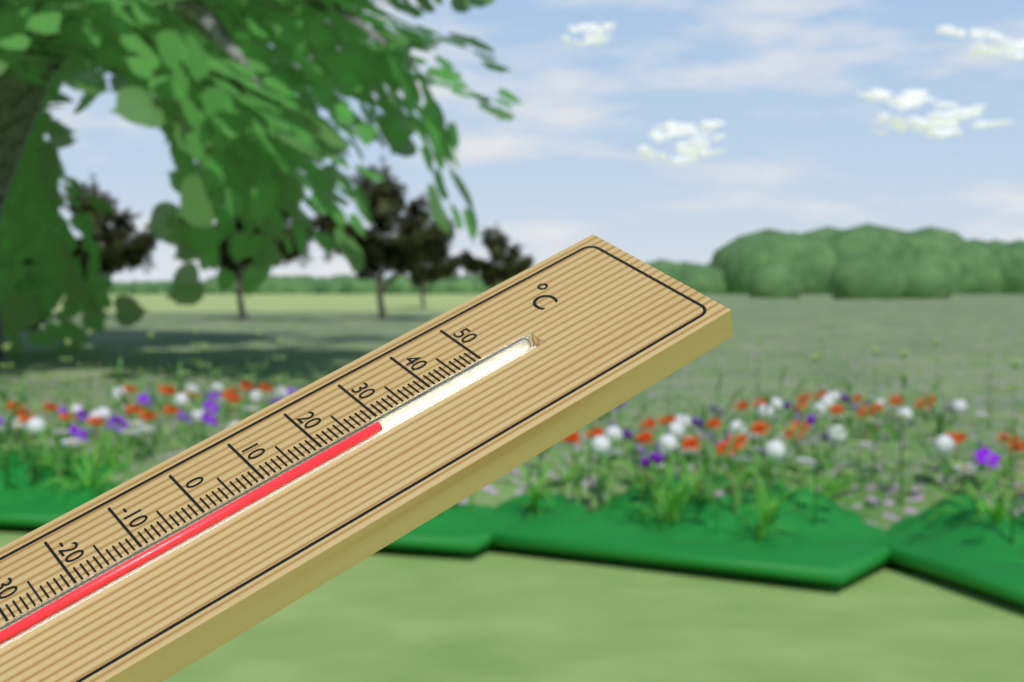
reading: 29 °C
